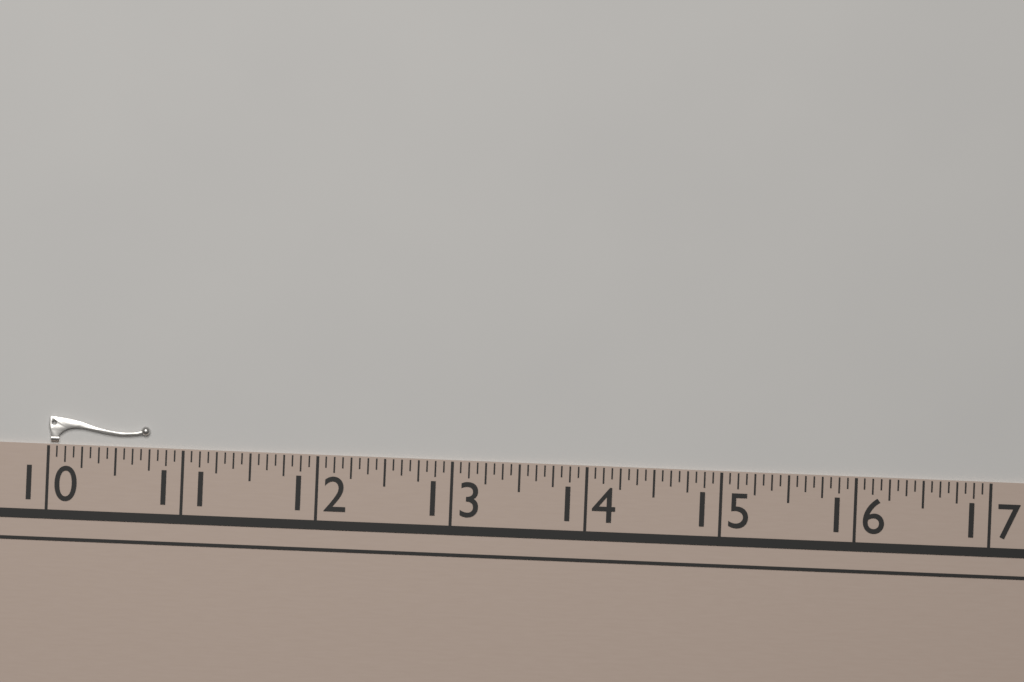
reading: 10.7500 (no unit)
